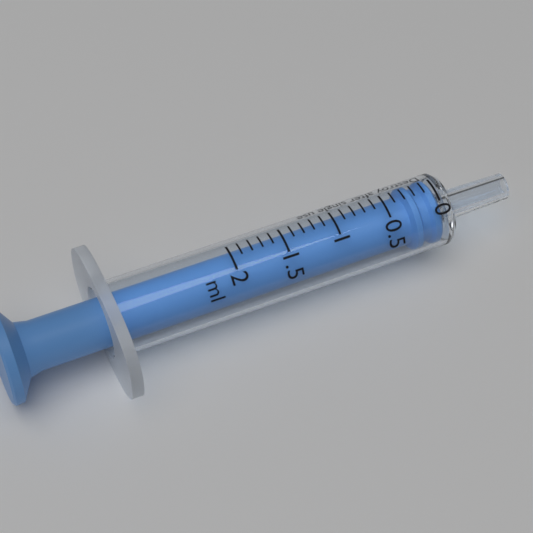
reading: 0.0 ml
